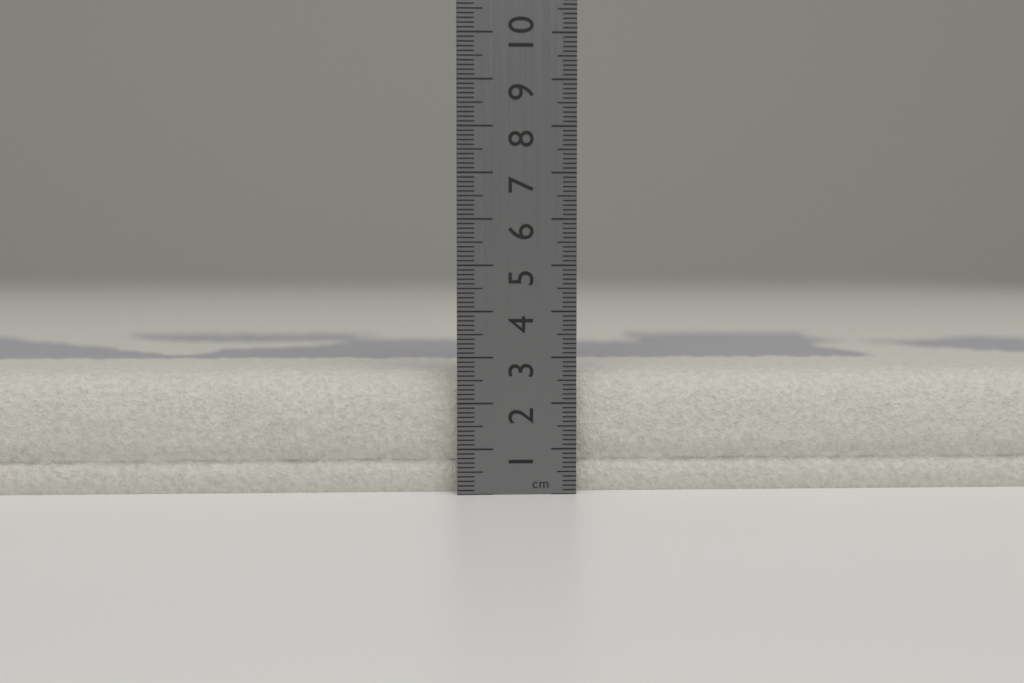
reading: 2.7 cm
